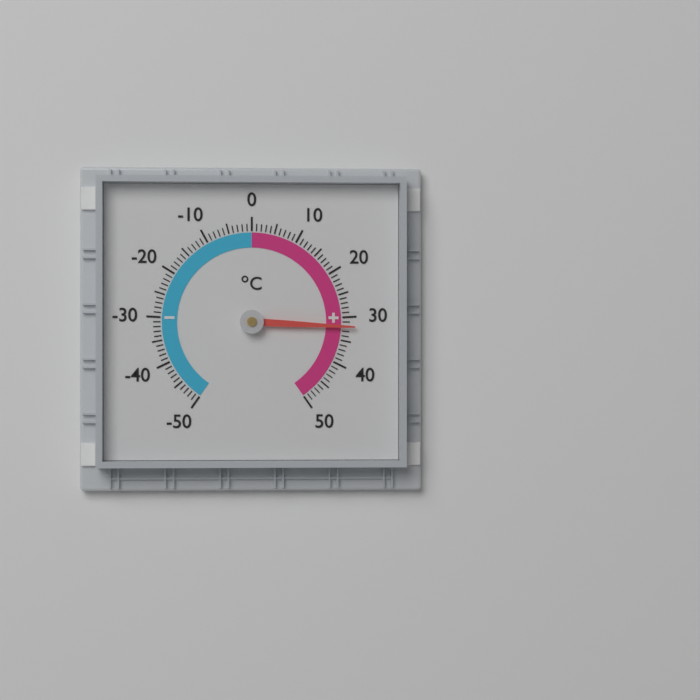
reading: 32 °C
